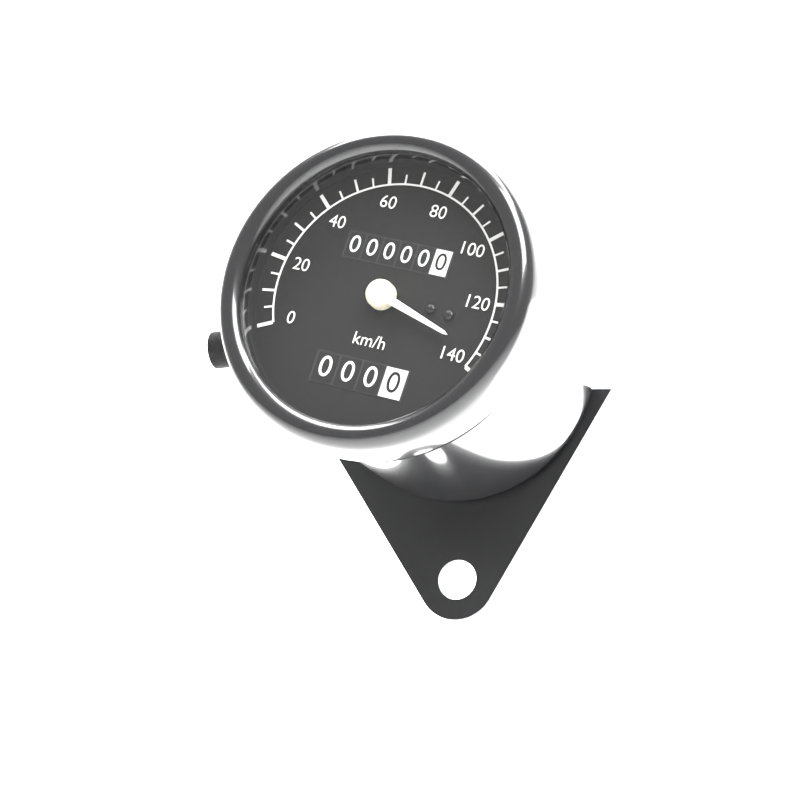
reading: 135 km/h
